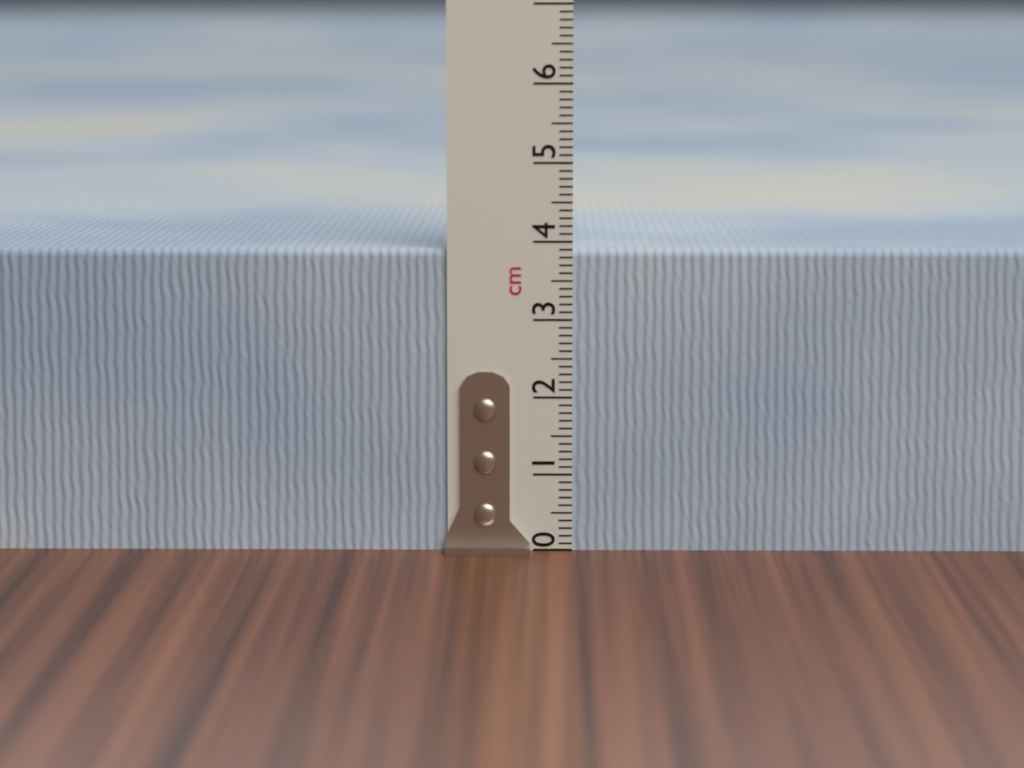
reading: 3.9 cm
